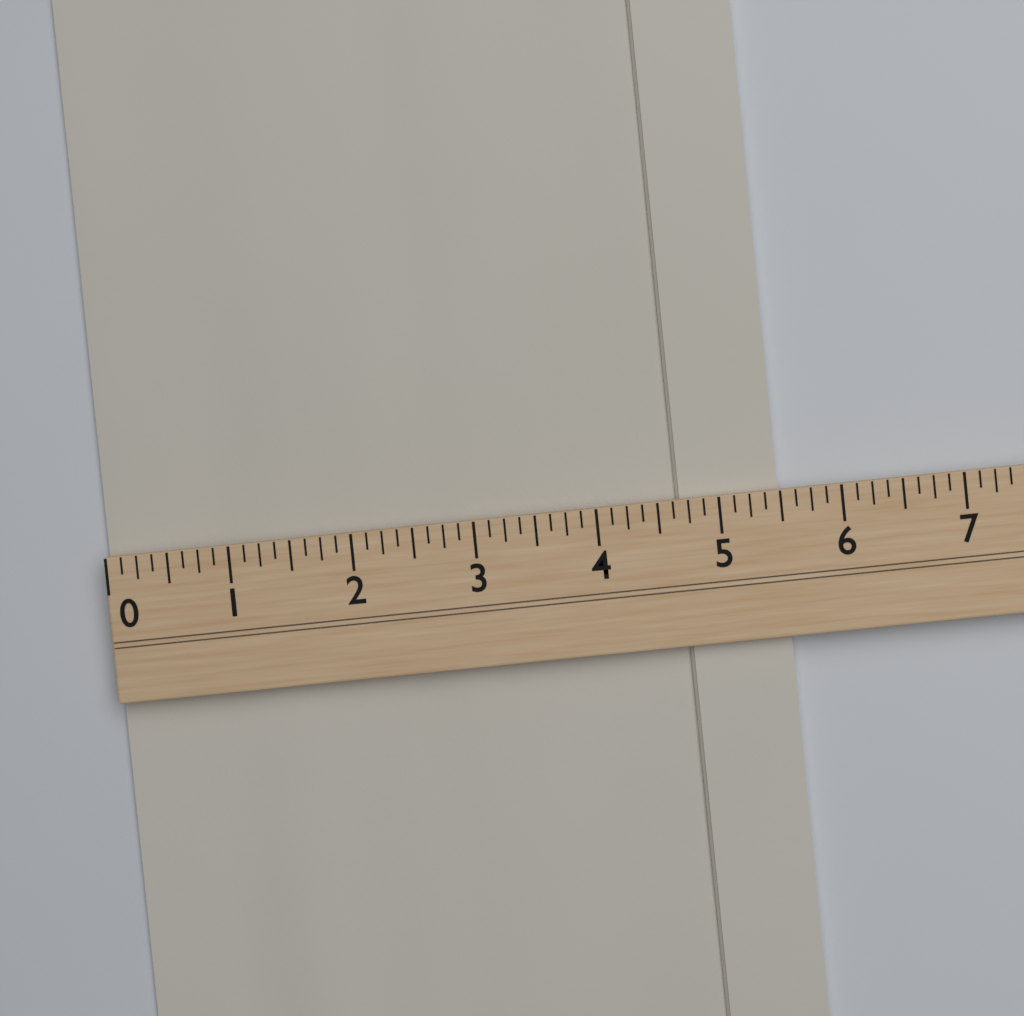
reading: 5.500 (no unit)
